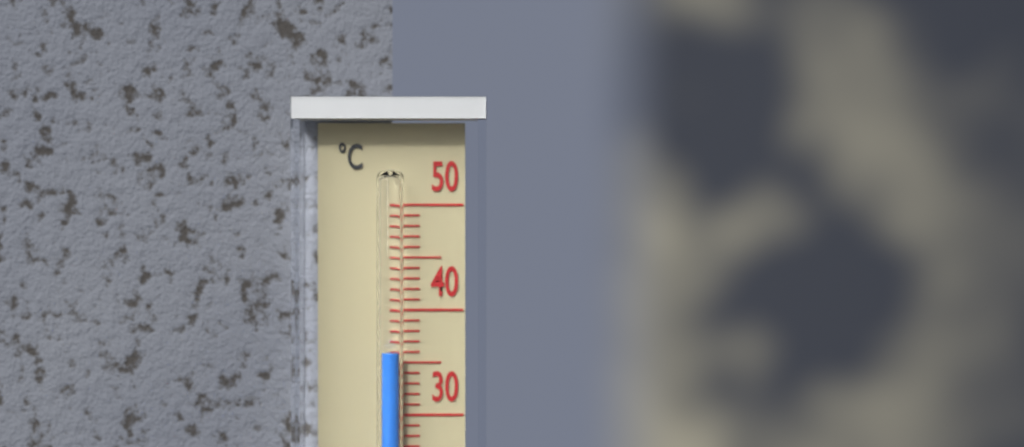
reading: 36 °C
